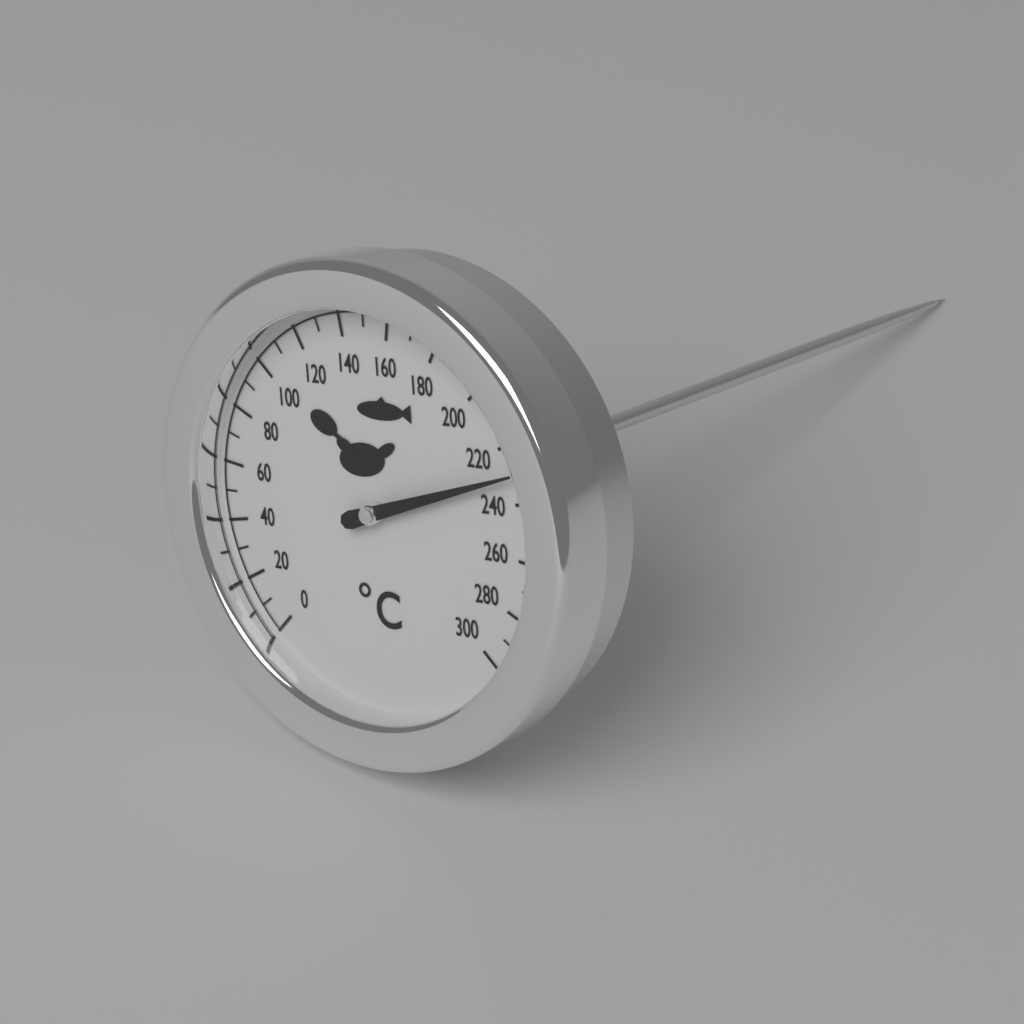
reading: 230 °C
